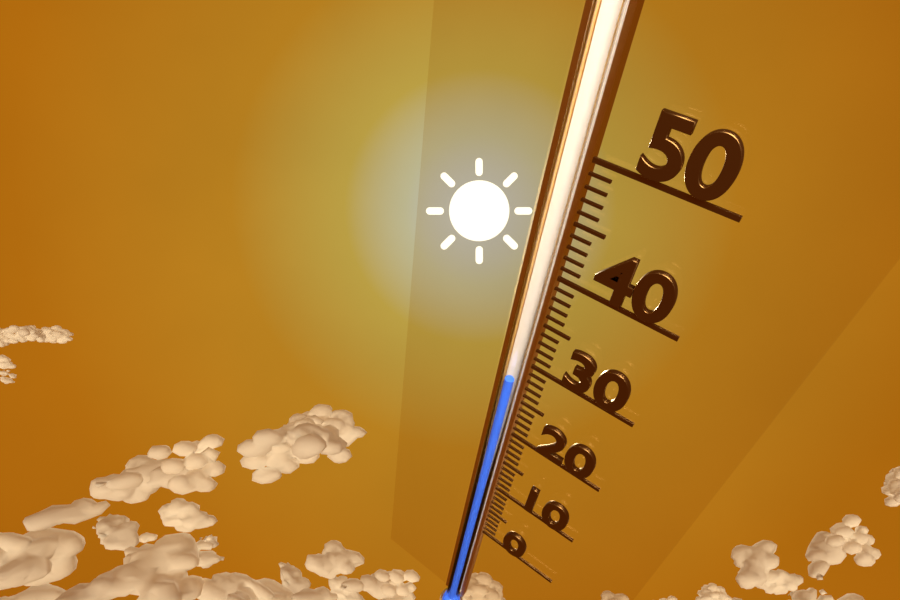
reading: 27 (no unit)
